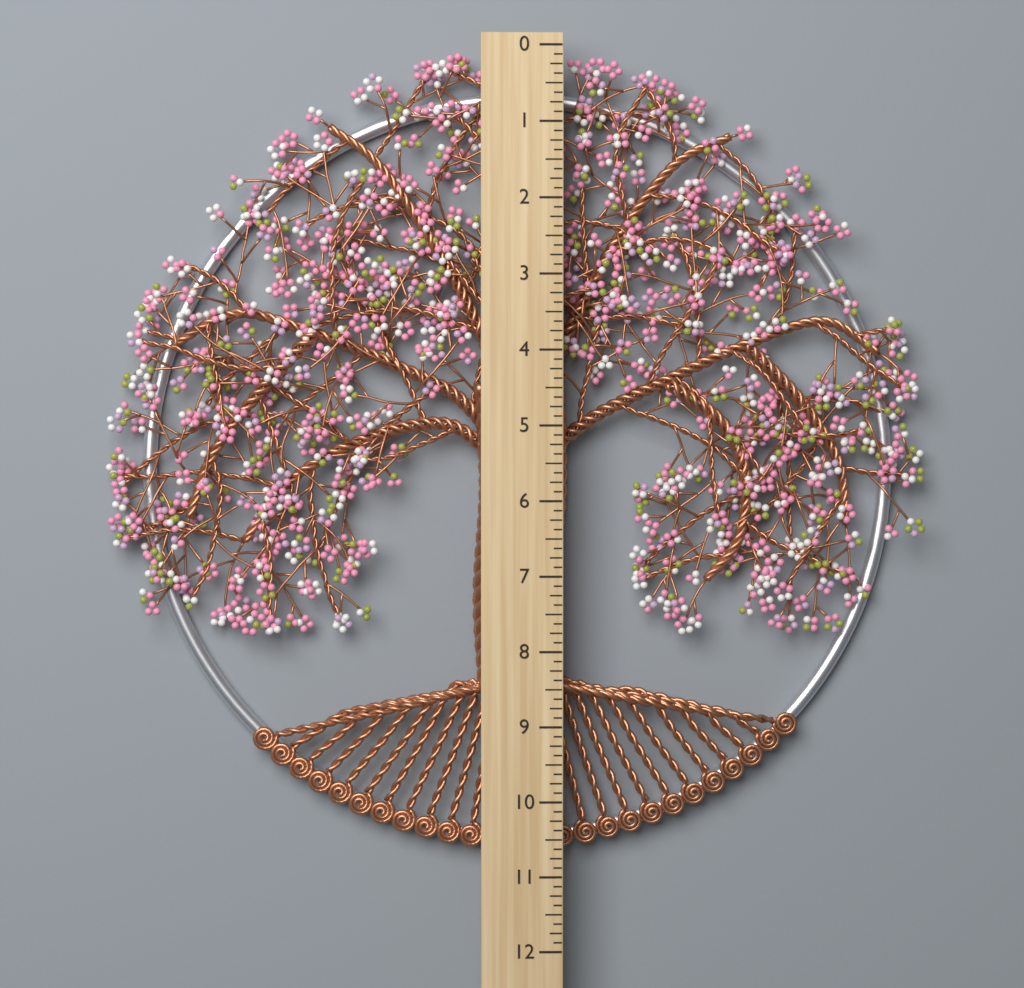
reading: 10.750 (no unit)
